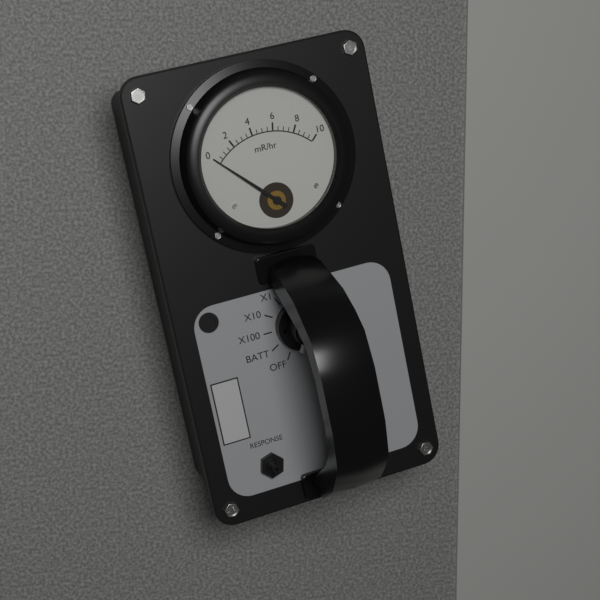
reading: 0.0 mR/hr
